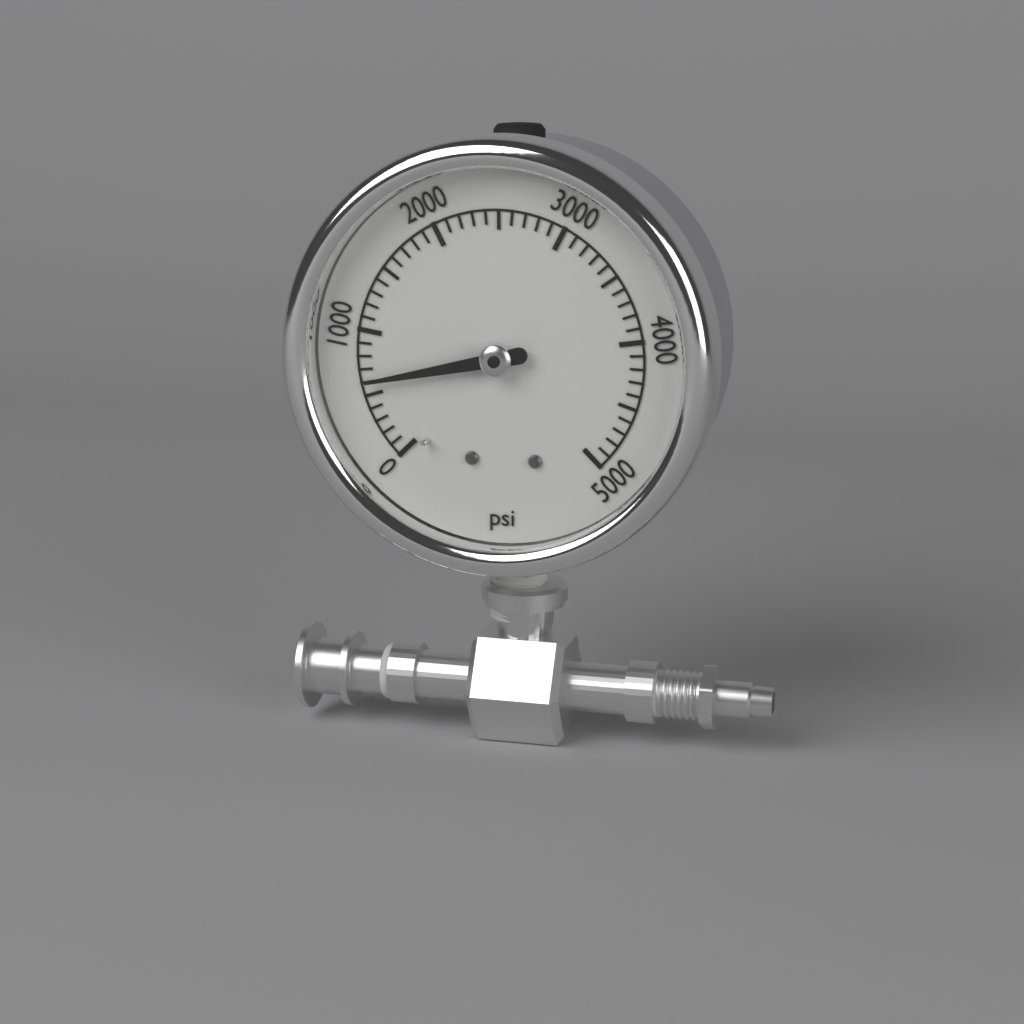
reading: 600 psi
